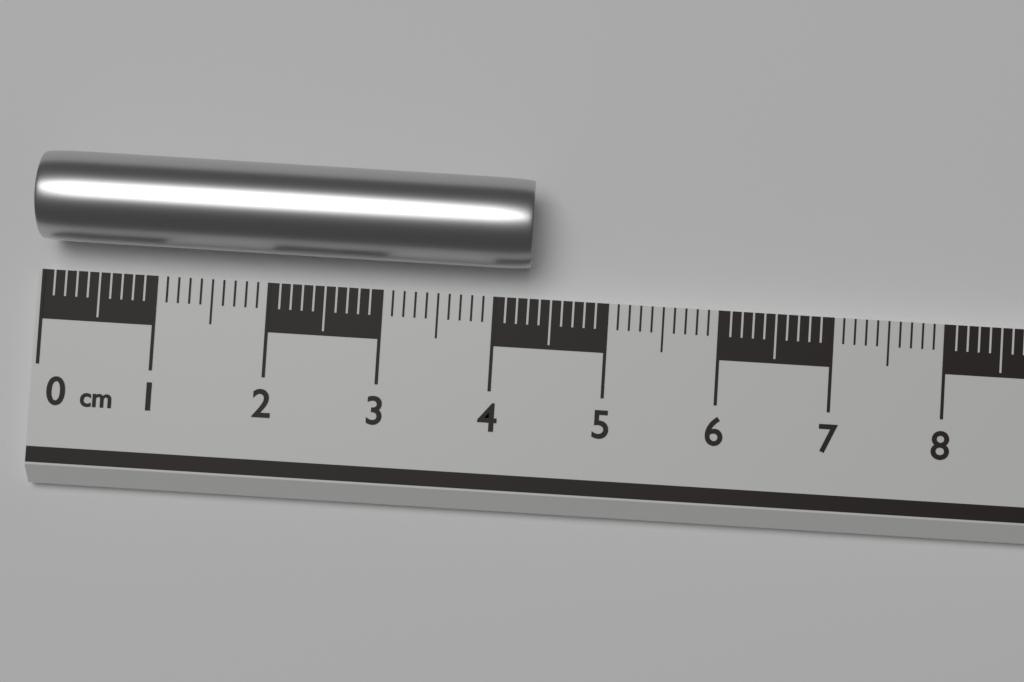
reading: 4.3 cm
